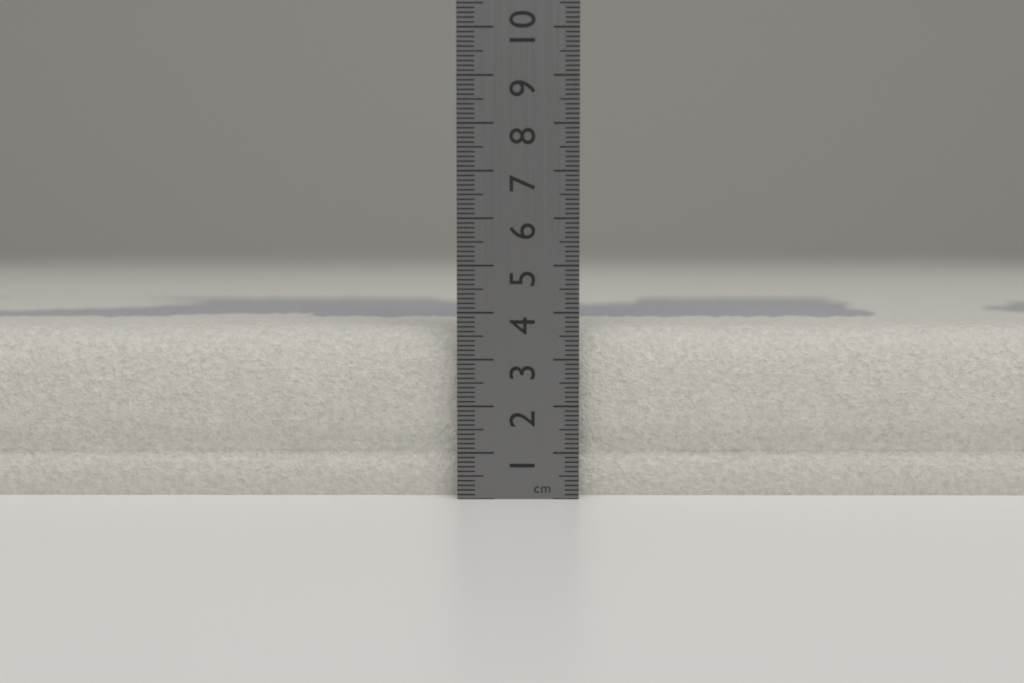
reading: 3.7 cm
